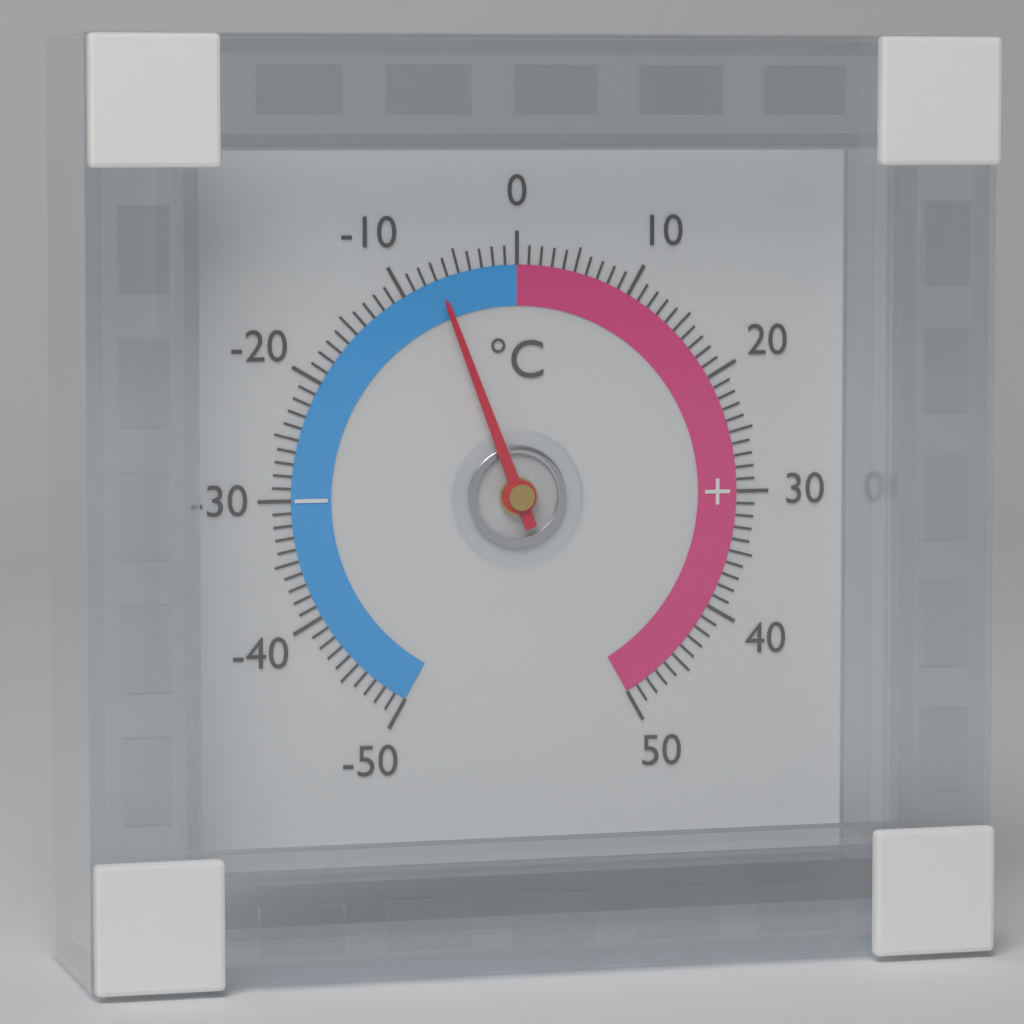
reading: -7 °C
